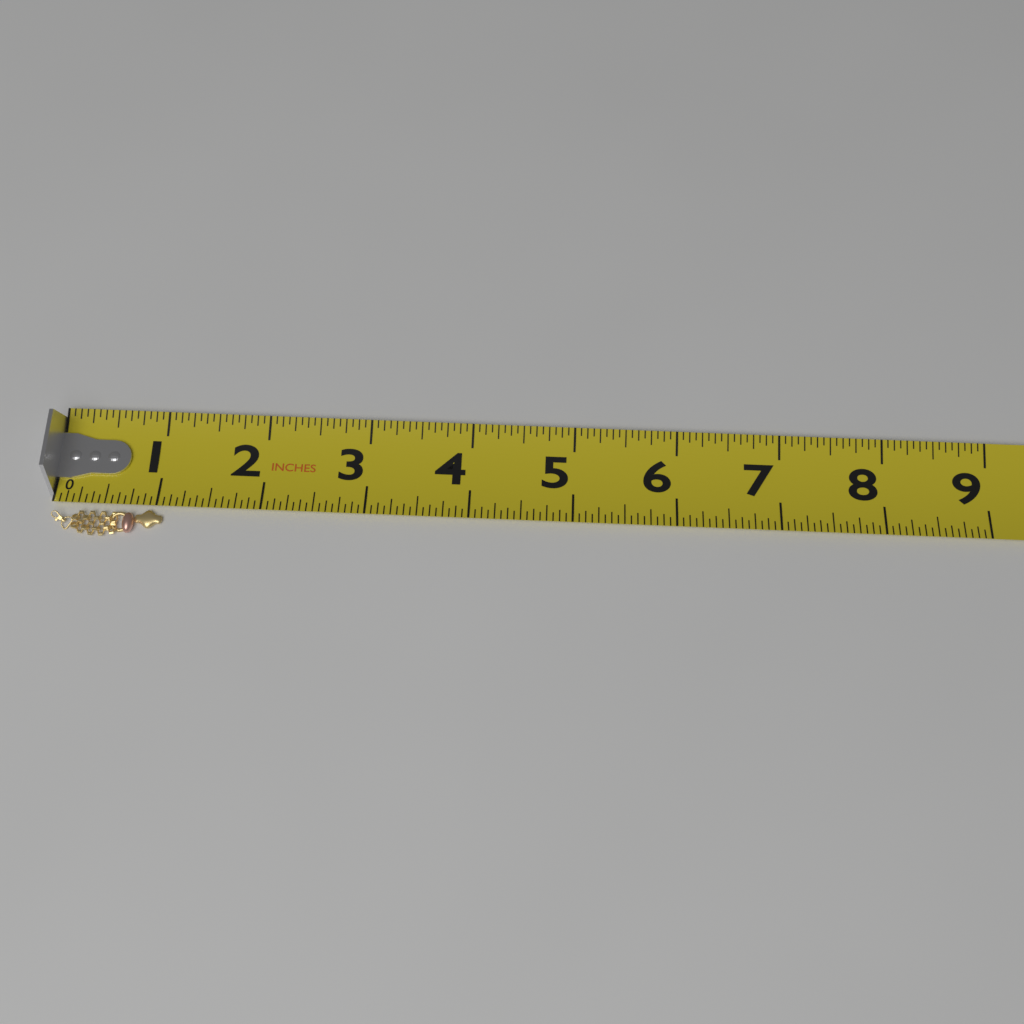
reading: 1.0625 in
